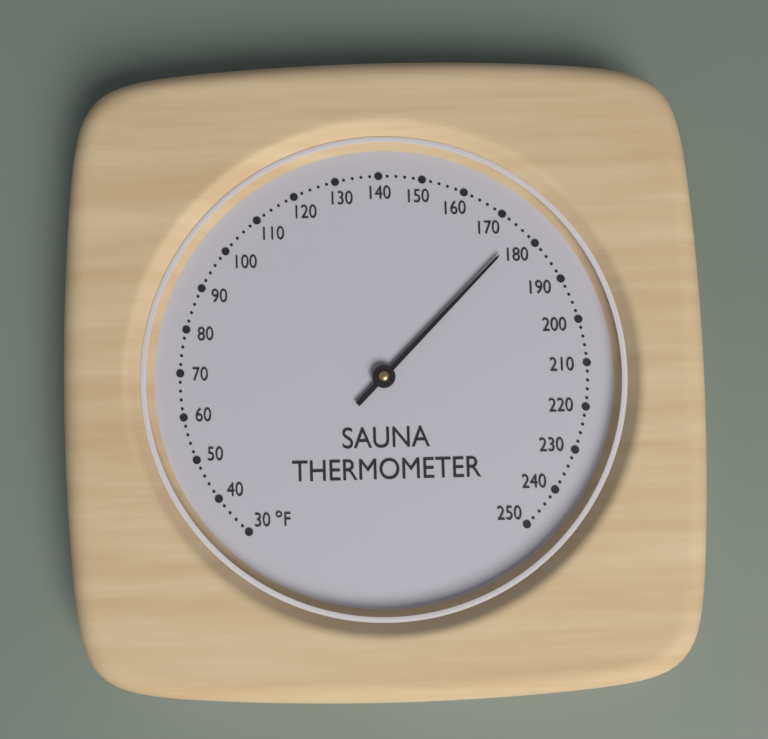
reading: 176 °F
